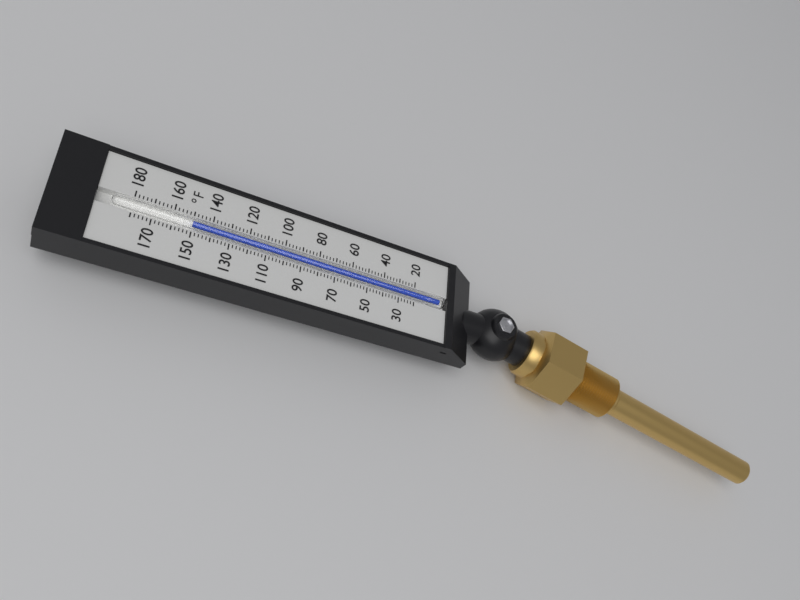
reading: 150 °F
